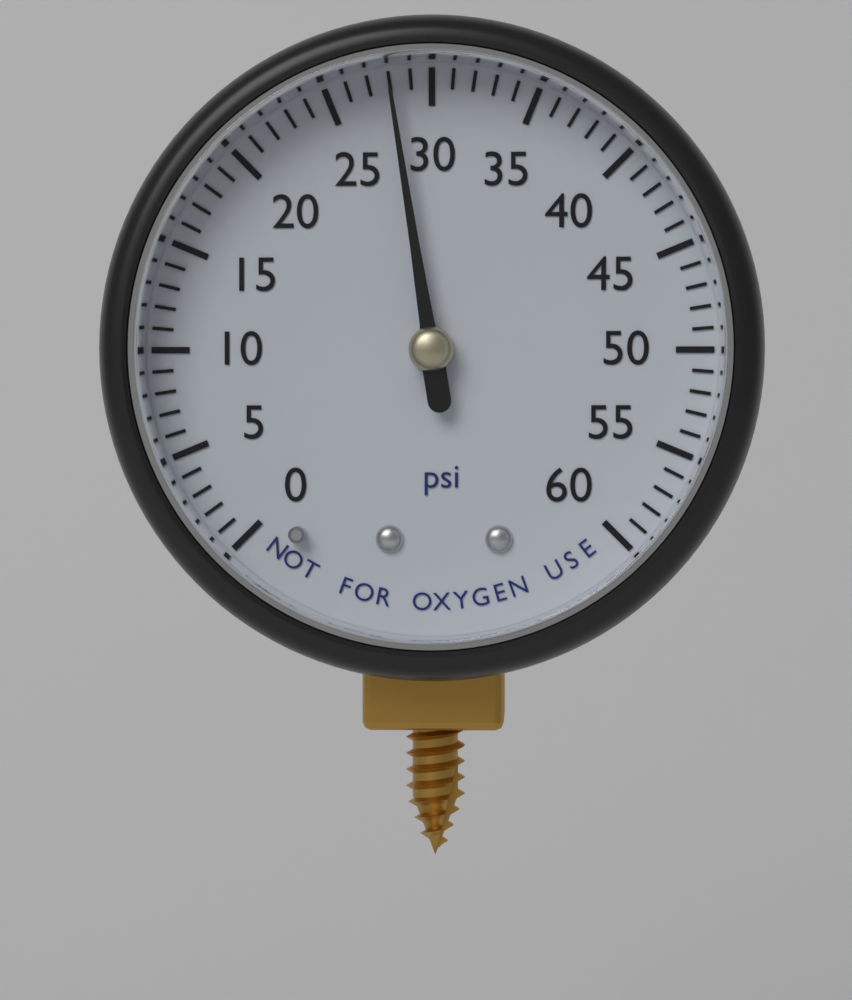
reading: 28 psi
